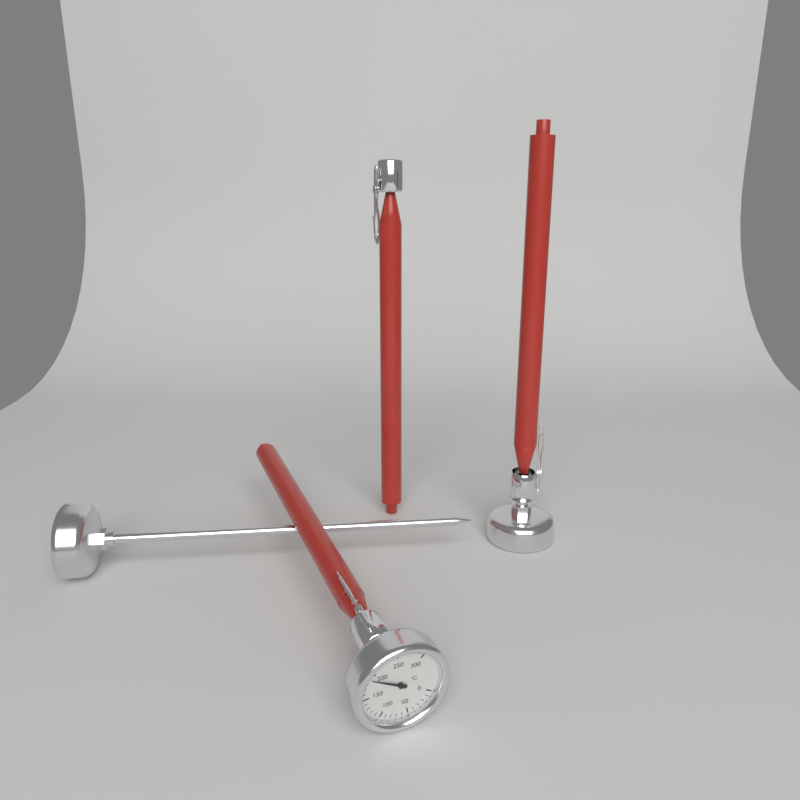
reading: 190 °C
